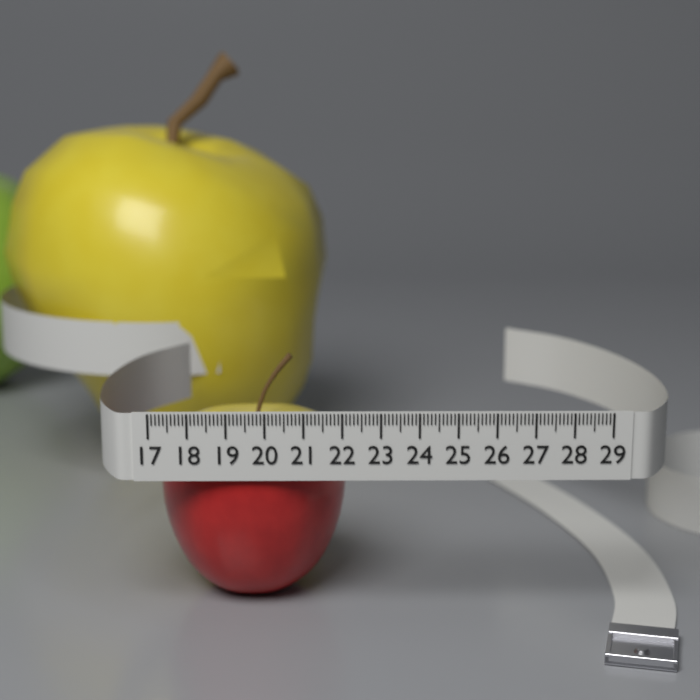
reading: 22.1 (no unit)
